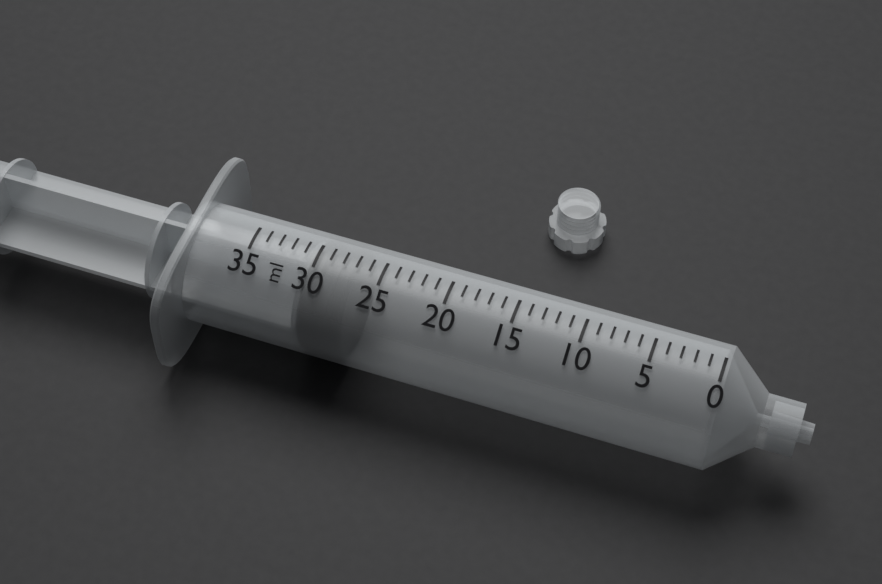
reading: 27 ml
